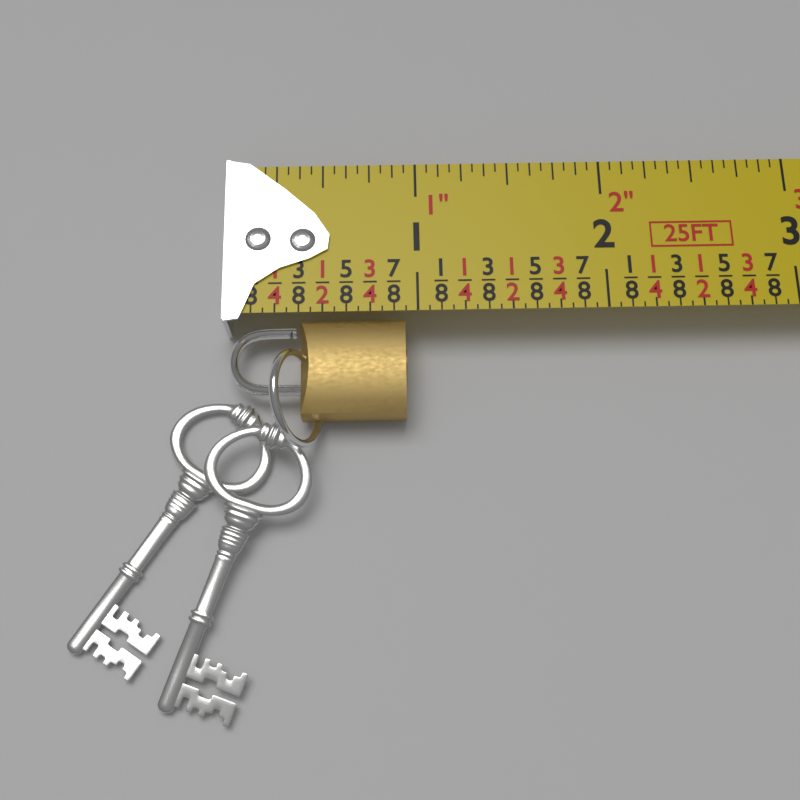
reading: 0.9375 in
